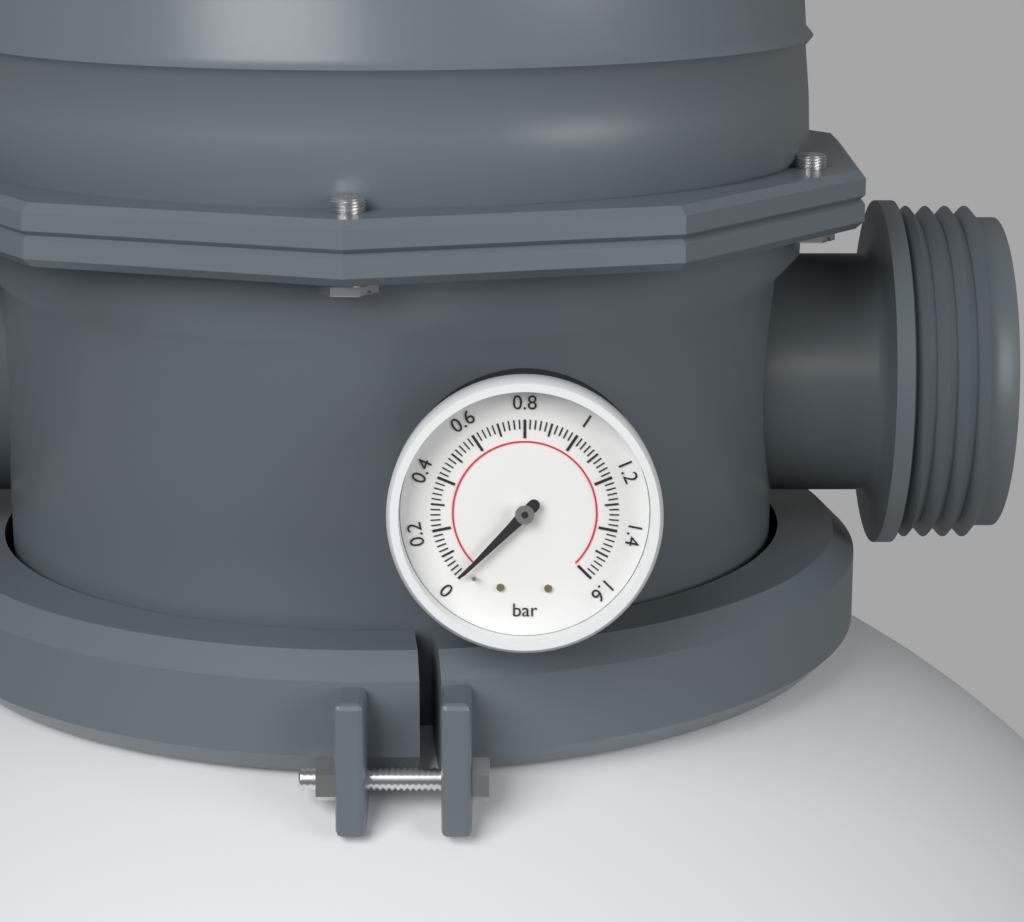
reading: 0.00 bar
